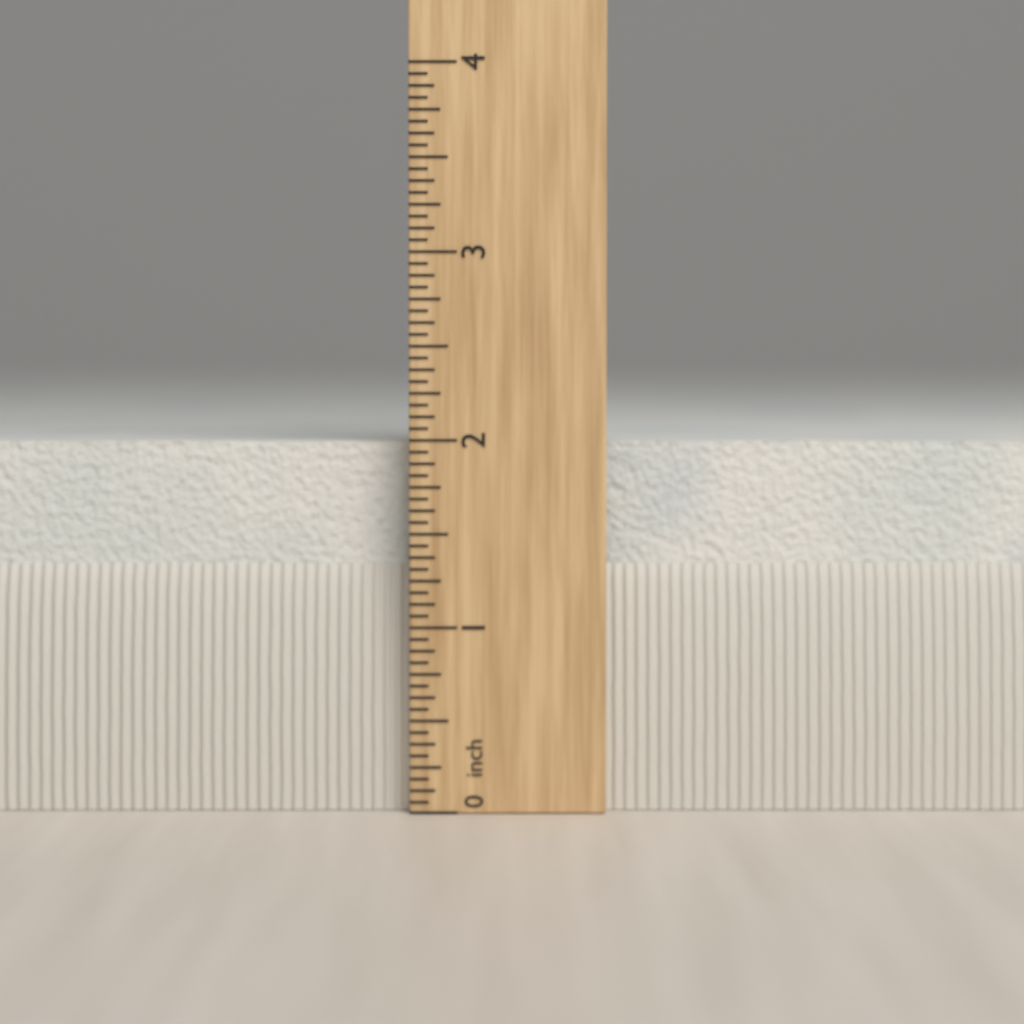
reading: 2.0000 in
